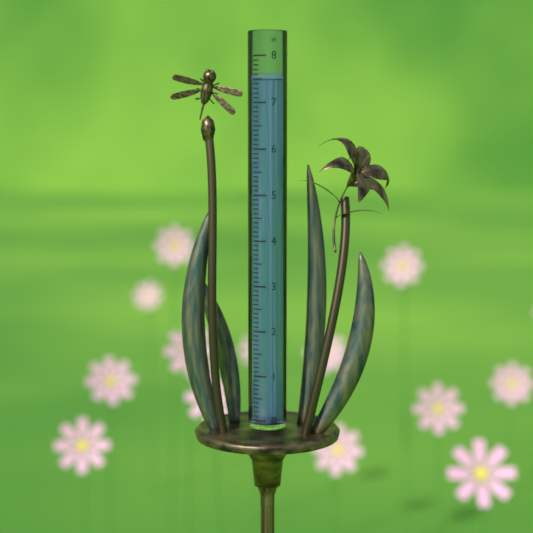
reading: 7.5 in
